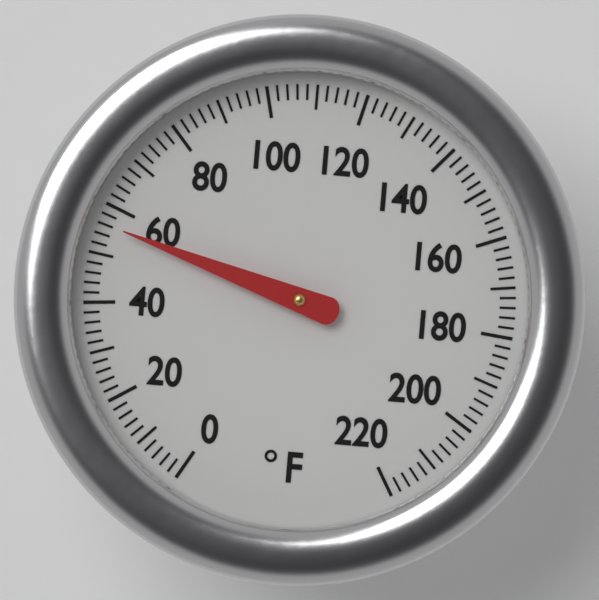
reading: 56 °F
